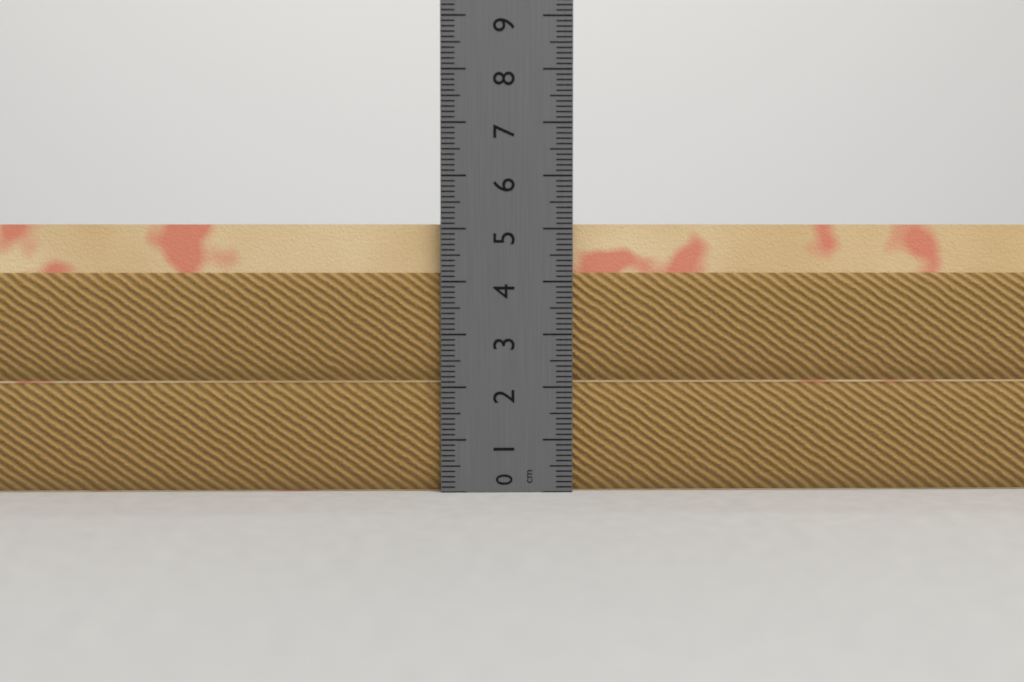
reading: 5.1 cm
